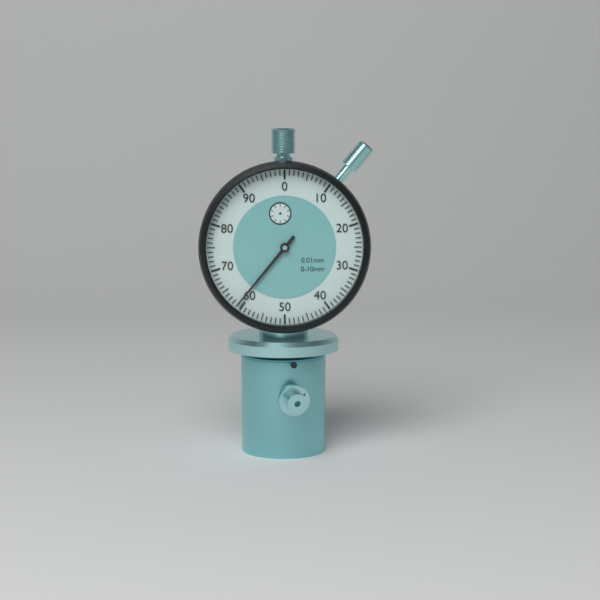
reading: 0.61 mm
